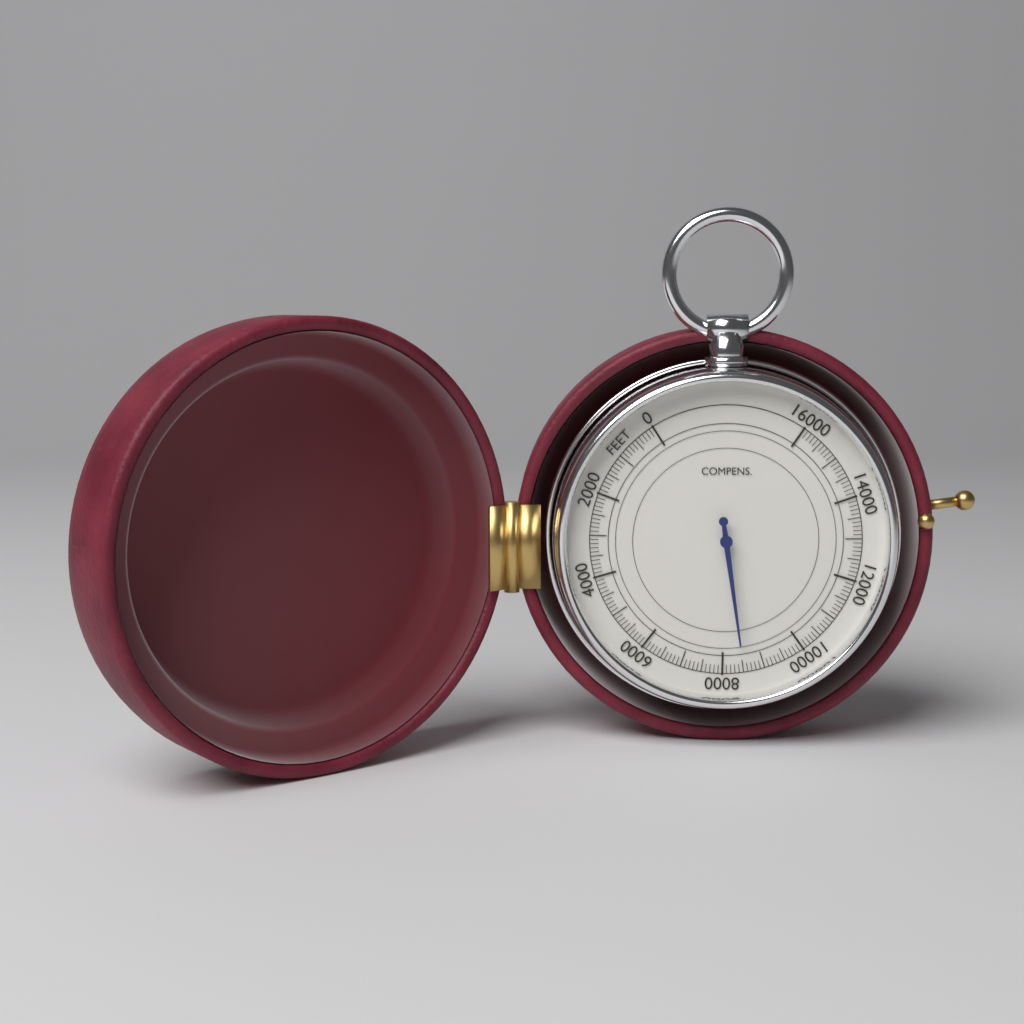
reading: 8500 feet
